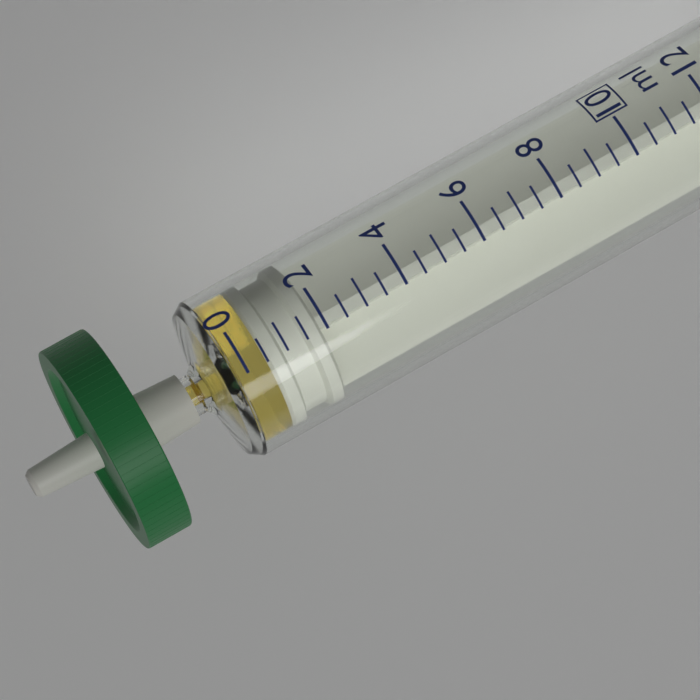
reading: 0.5 ml
